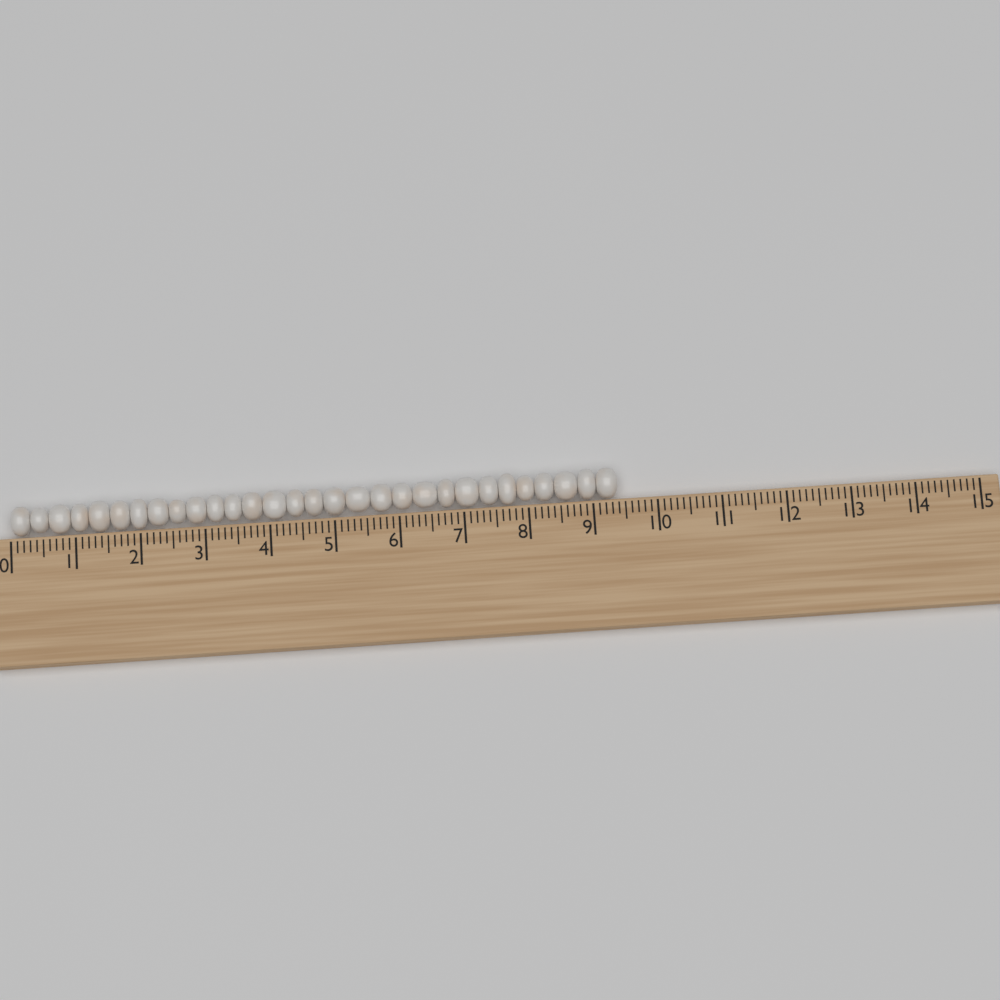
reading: 9.4 (no unit)
